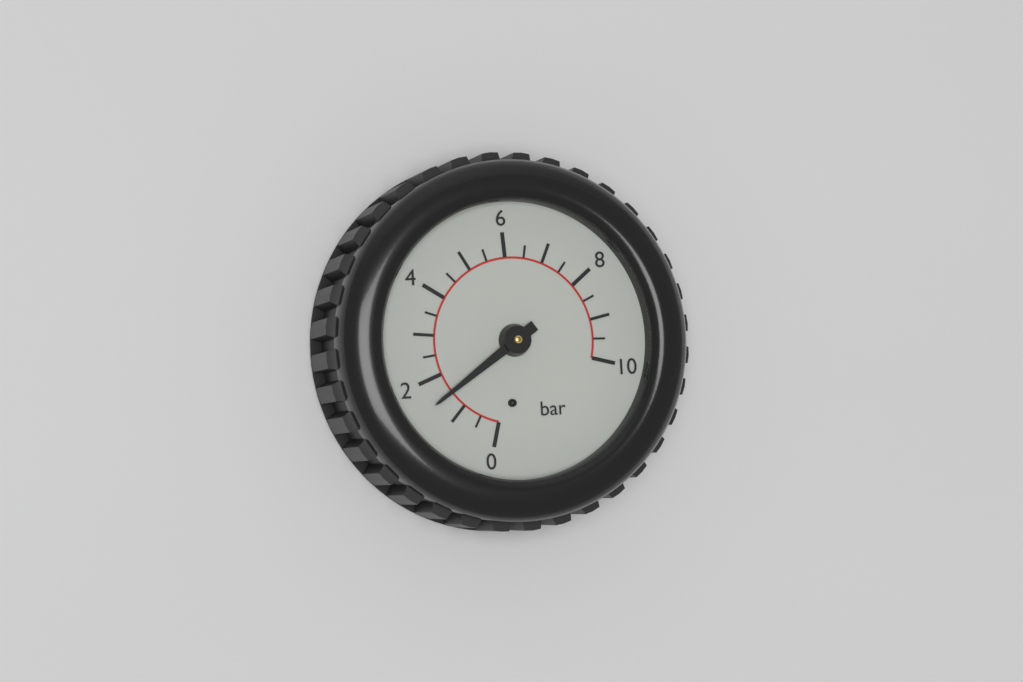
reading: 1.5 bar
